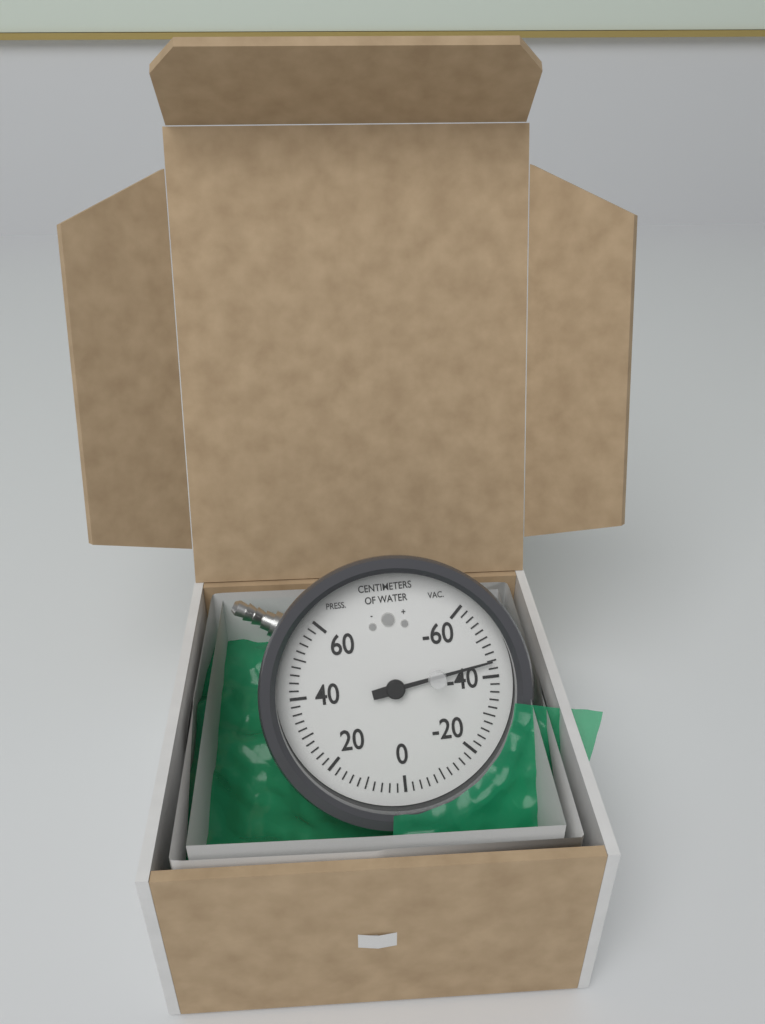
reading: -44 cmH2O
